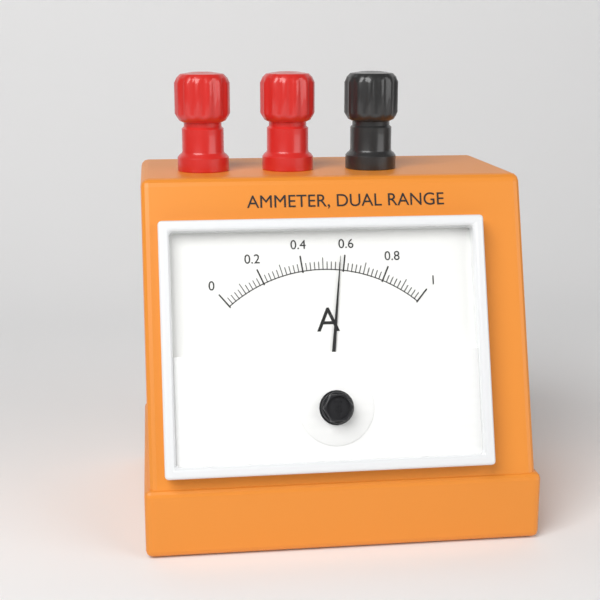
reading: 0.58 A
